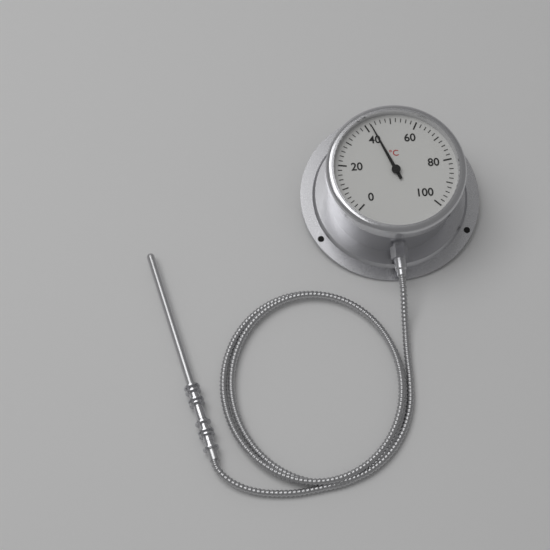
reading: 42 °C
